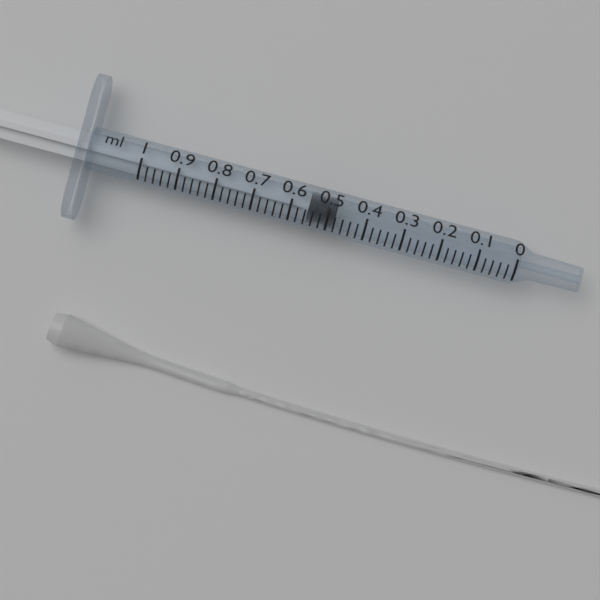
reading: 0.48 ml
